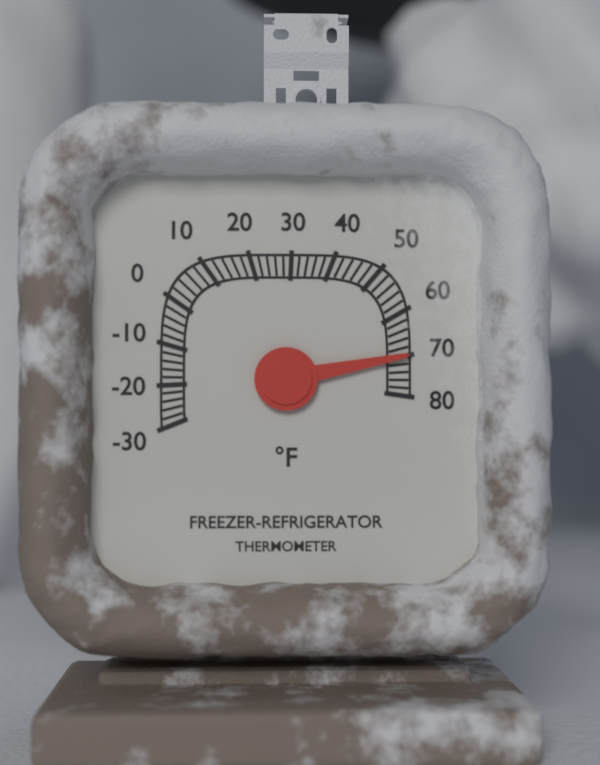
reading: 70 °F
